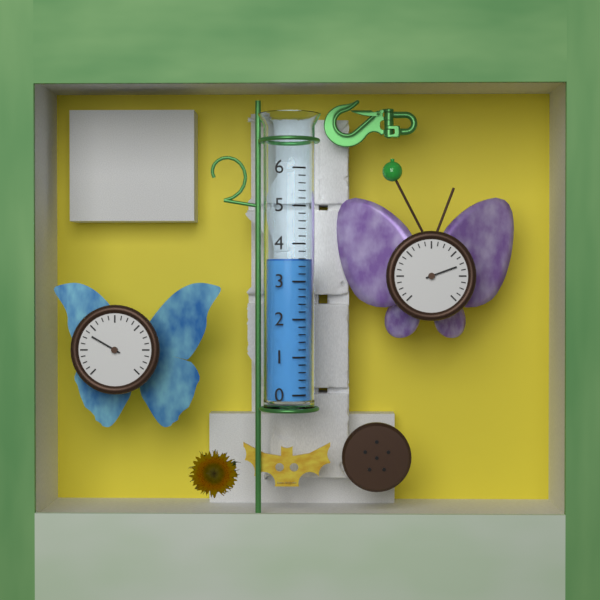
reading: 3.6 (no unit)
